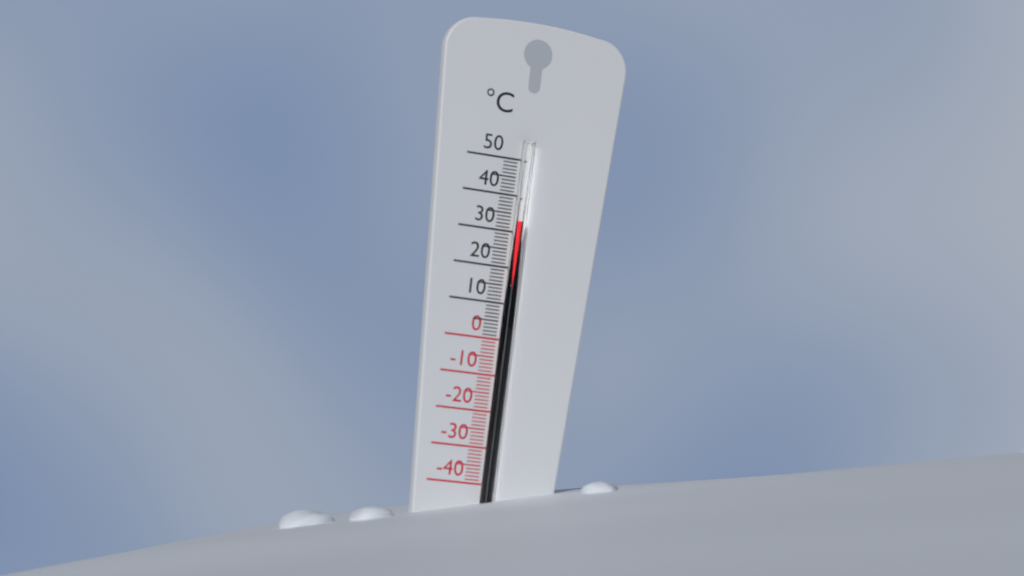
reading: 33 °C
